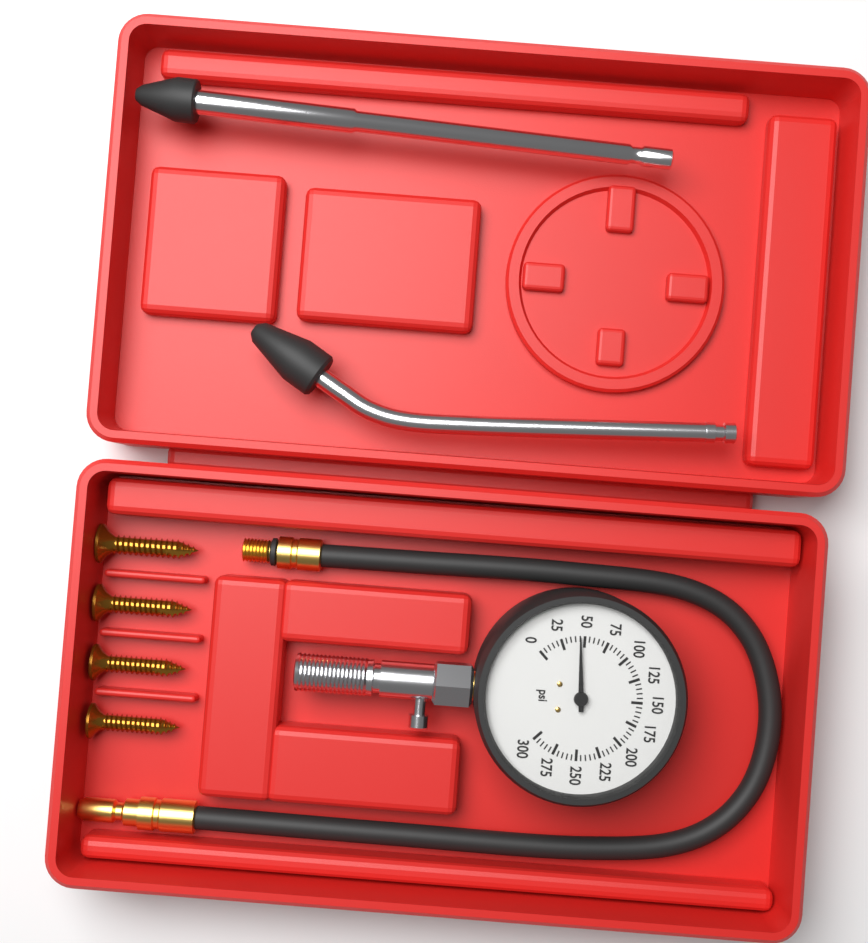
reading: 45 psi
